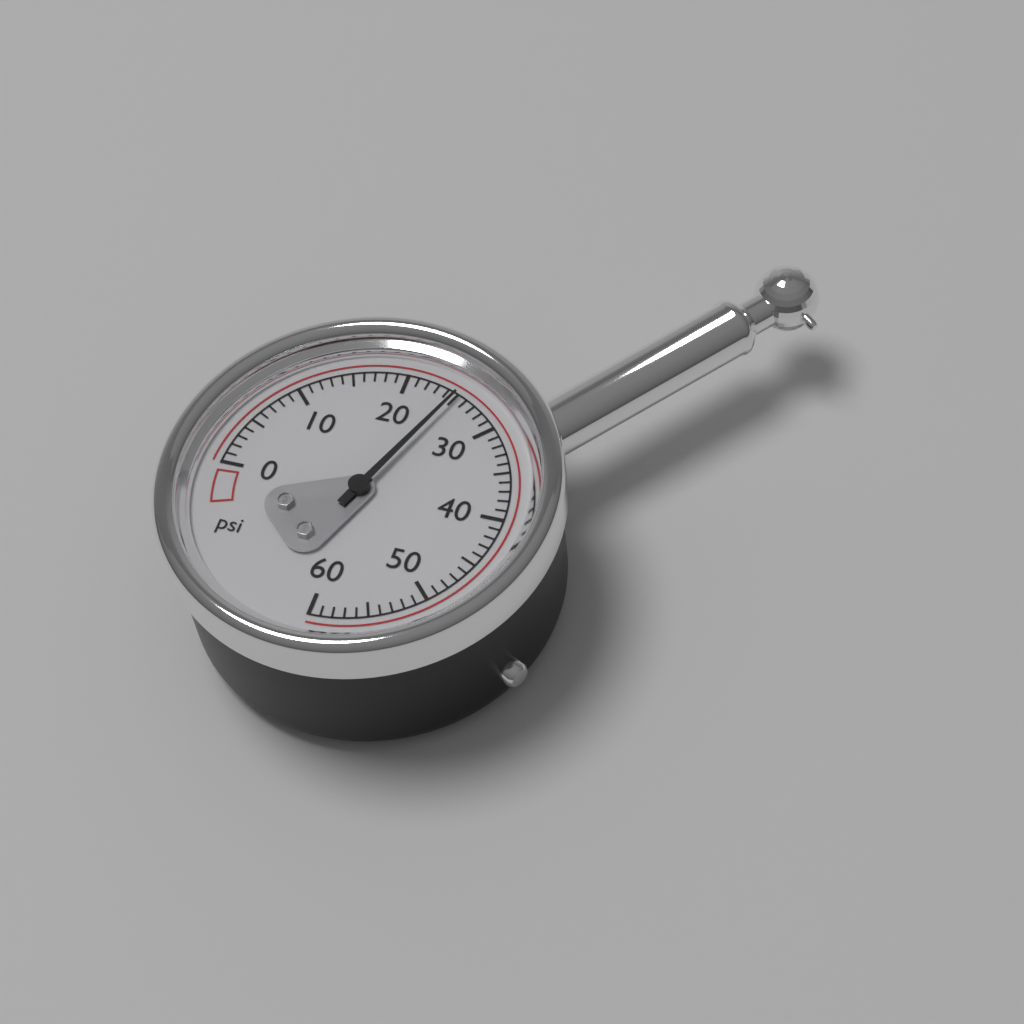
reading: 25 psi
